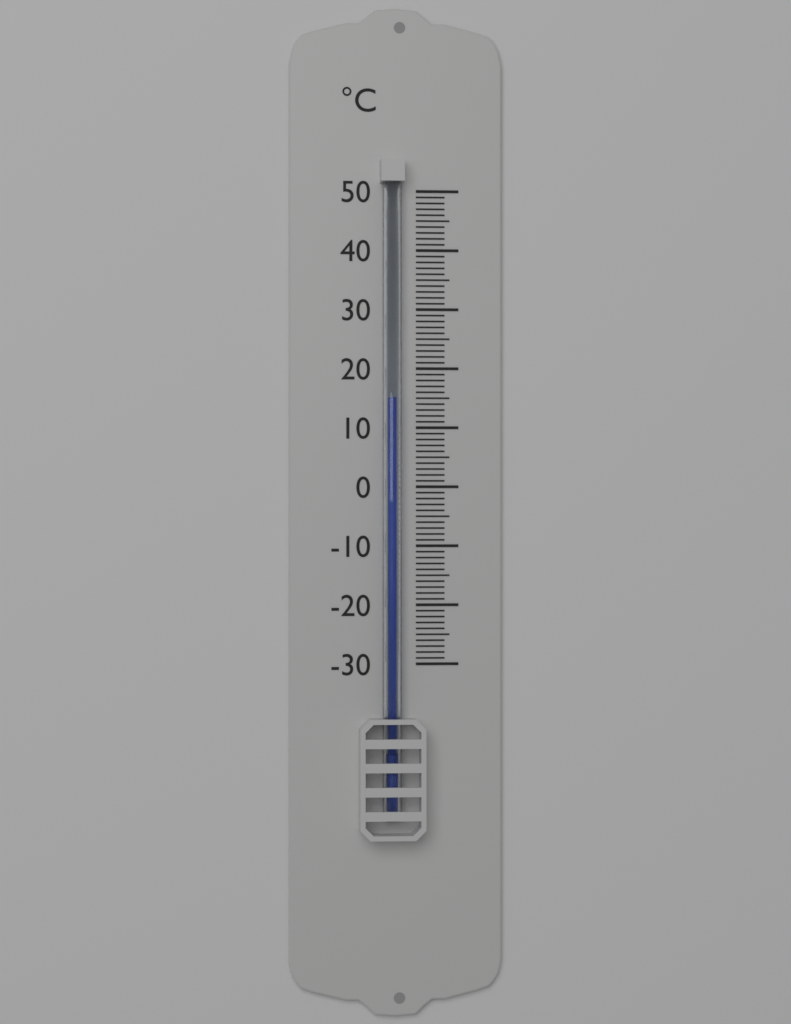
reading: 15 °C
